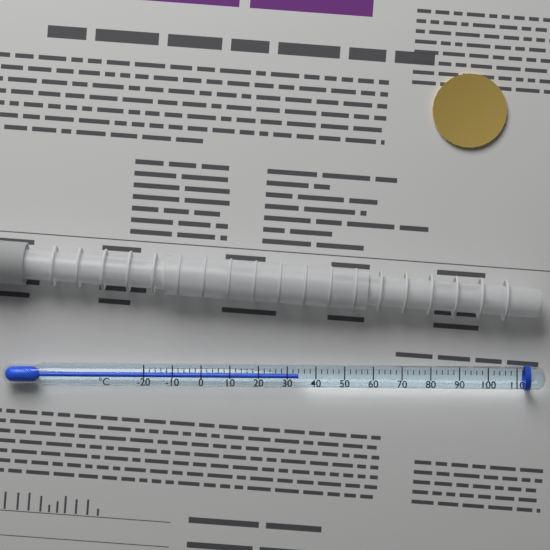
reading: 34 °C
